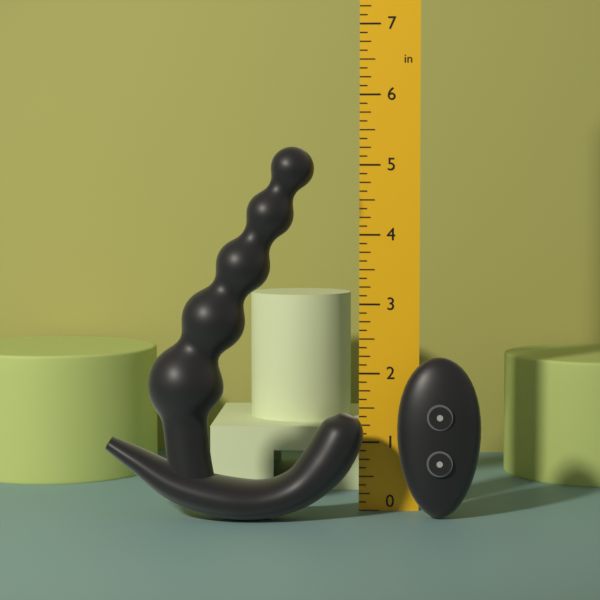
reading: 5.250 in
